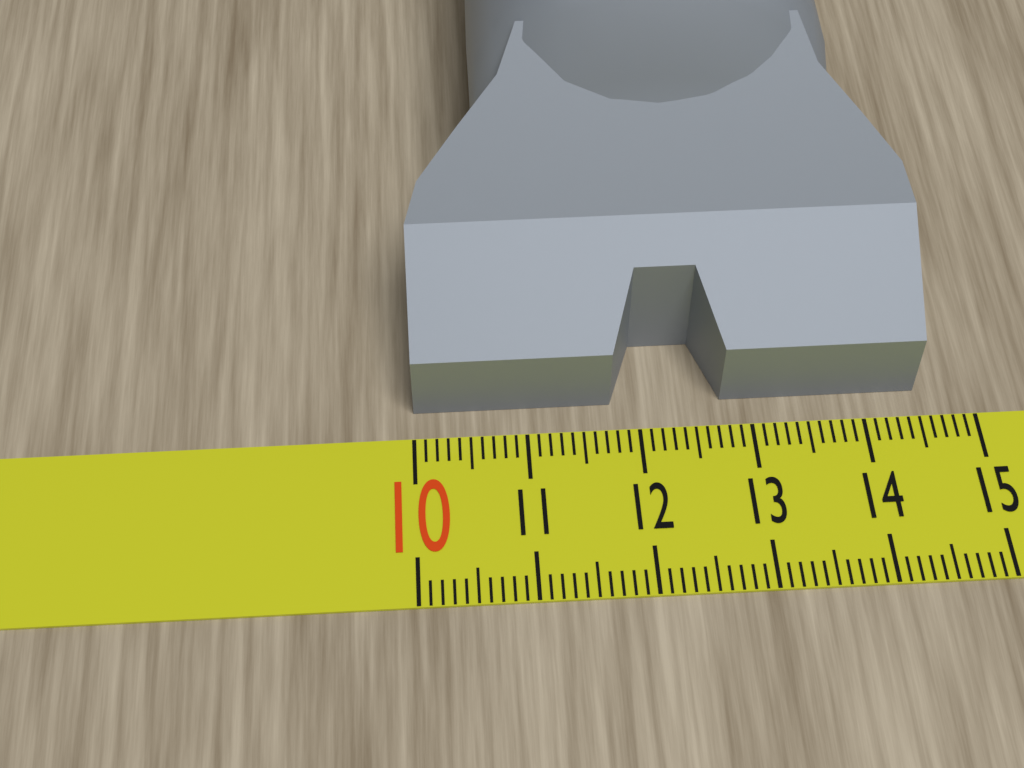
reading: 14.5 (no unit)
